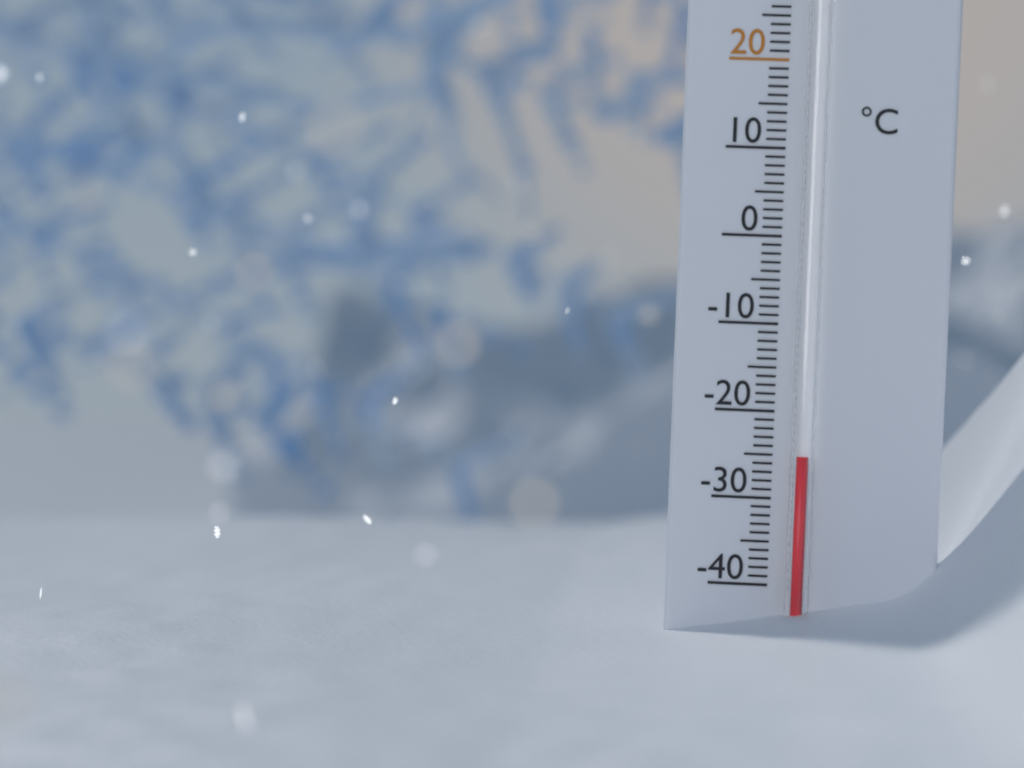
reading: -25 °C
